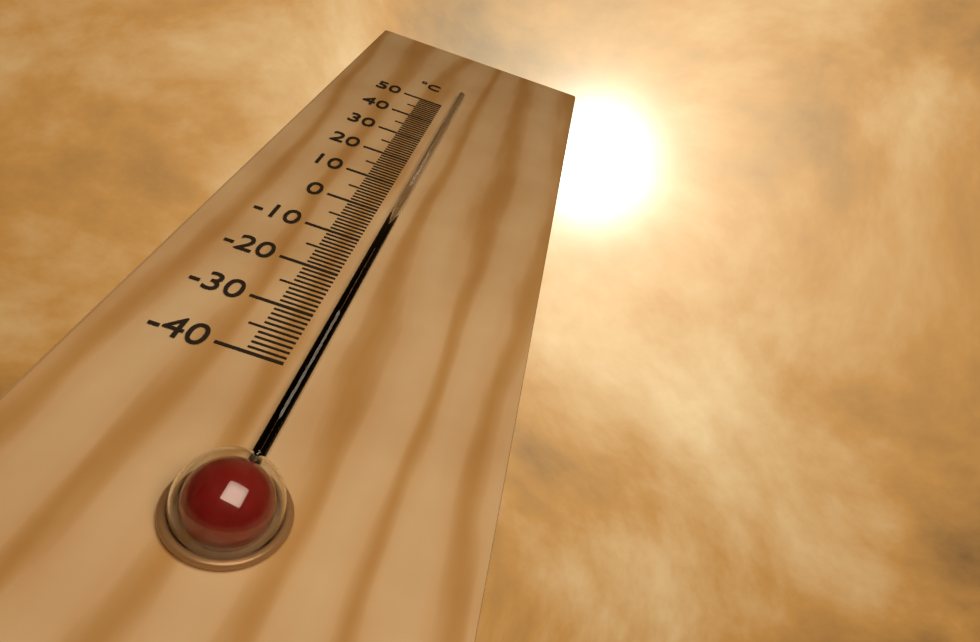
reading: -6 °C
